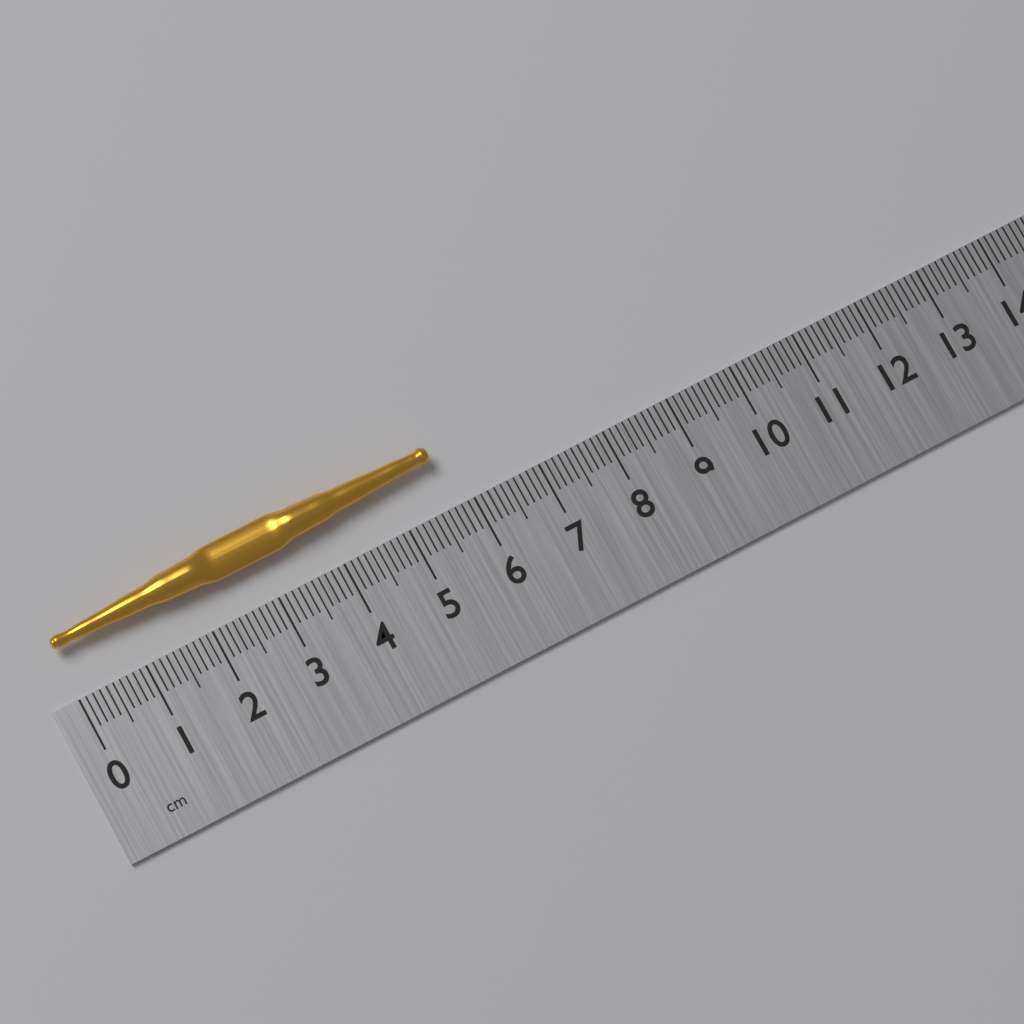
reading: 5.7 cm
